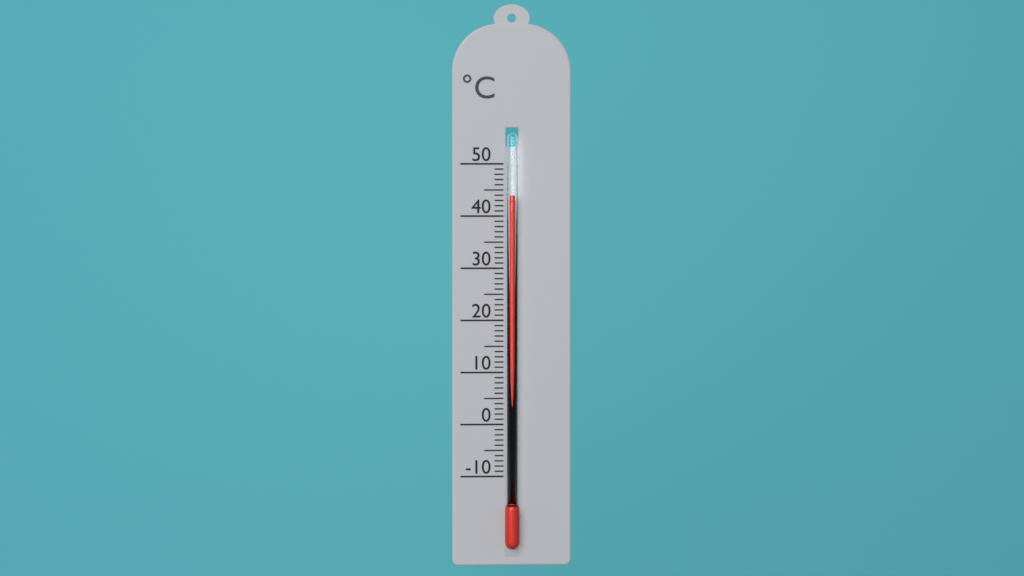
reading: 44 °C
